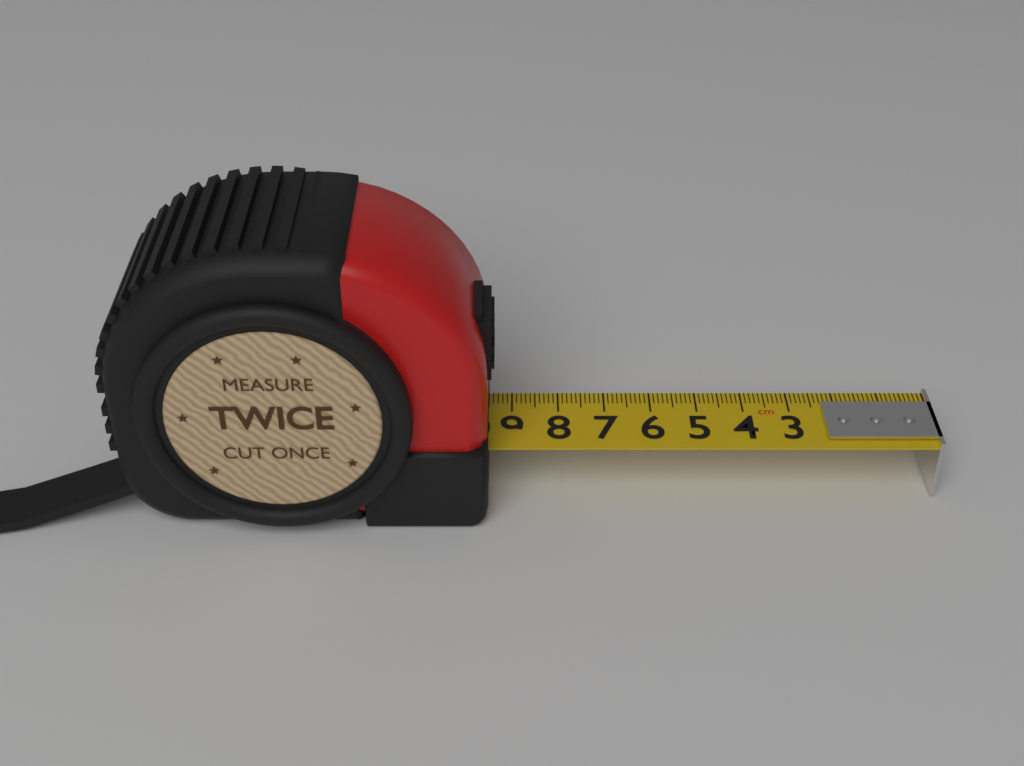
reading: 9.5 cm
